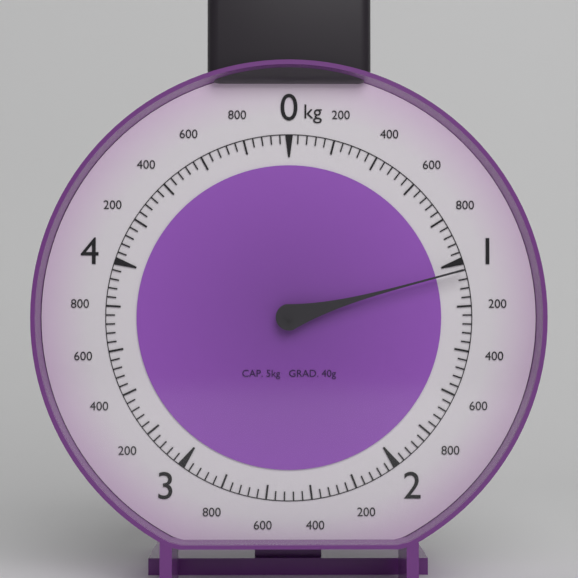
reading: 1.04 kg
